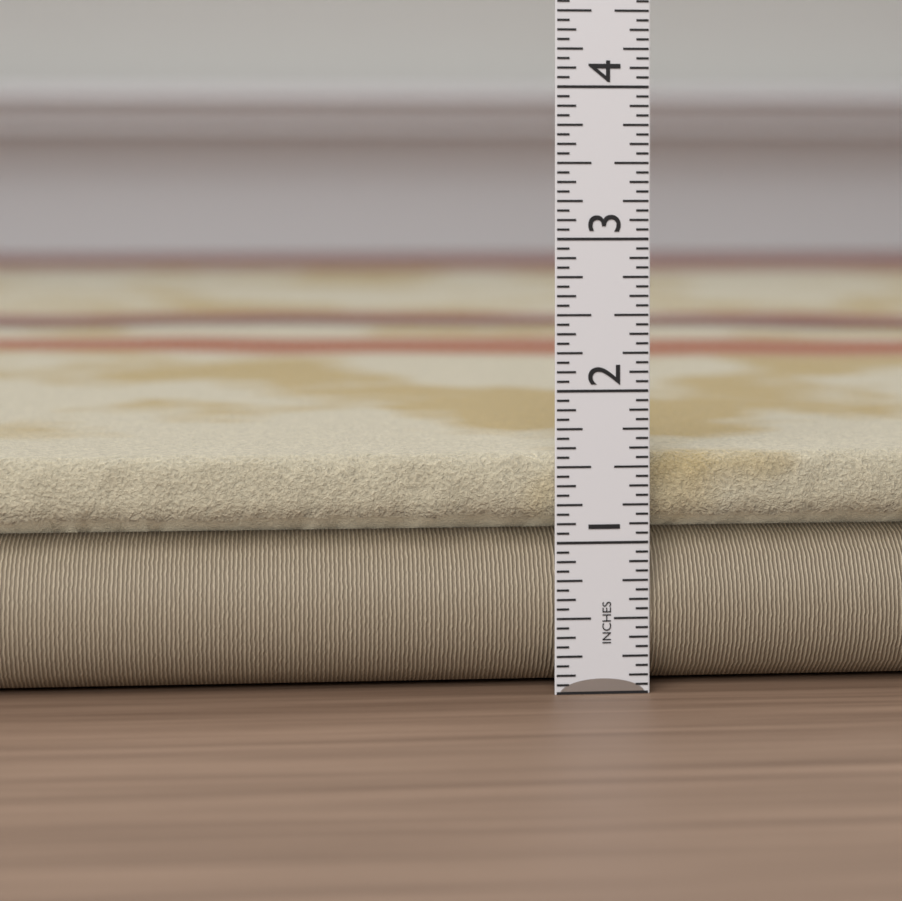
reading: 1.5625 in
